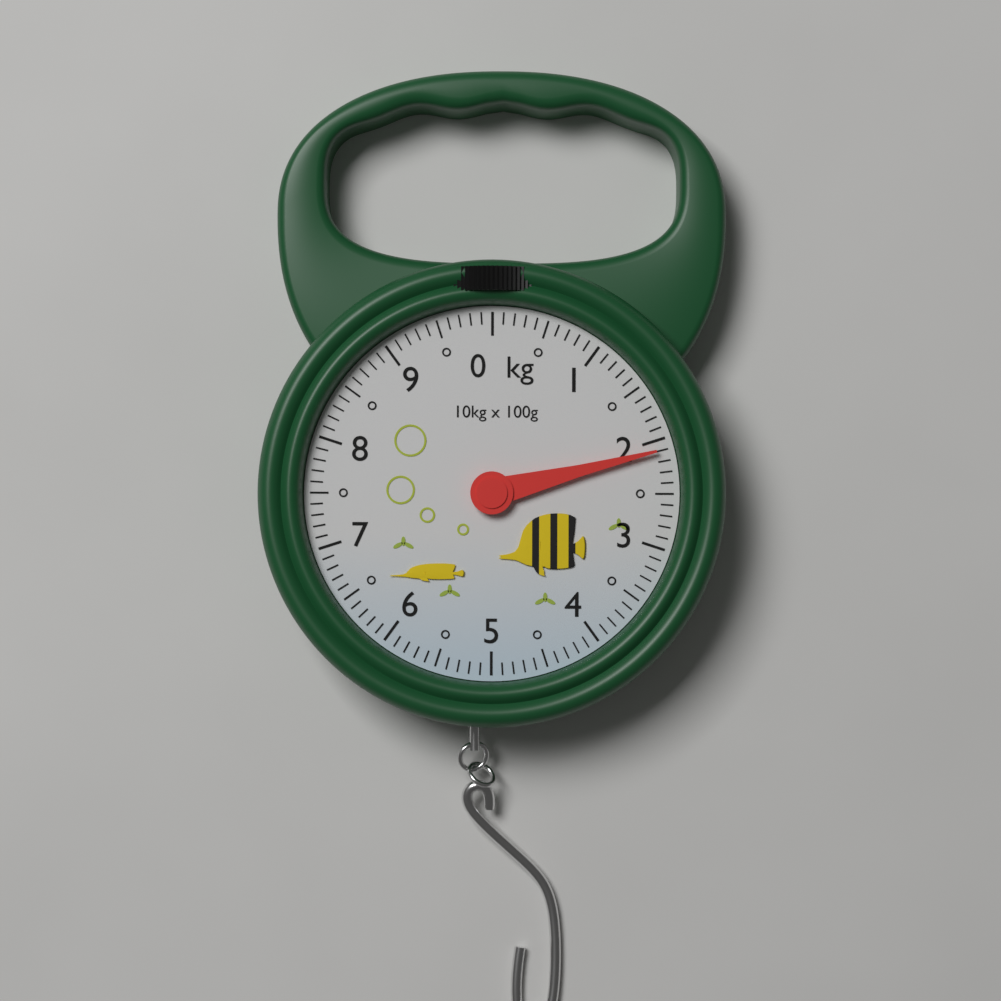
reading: 2.1 kg
